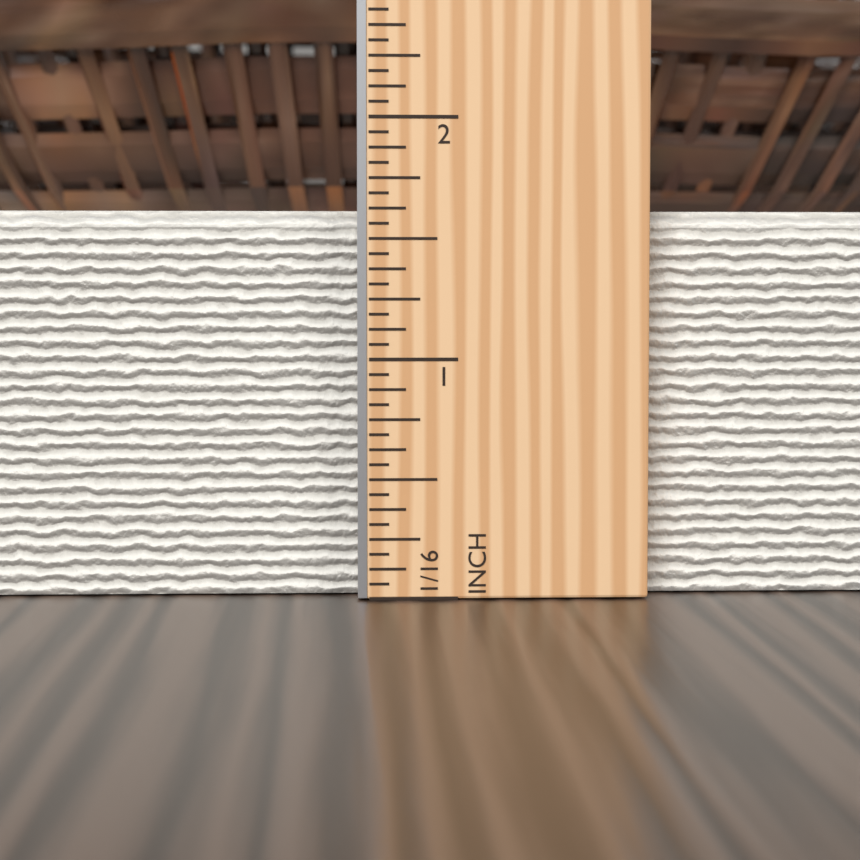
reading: 1.6250 in
